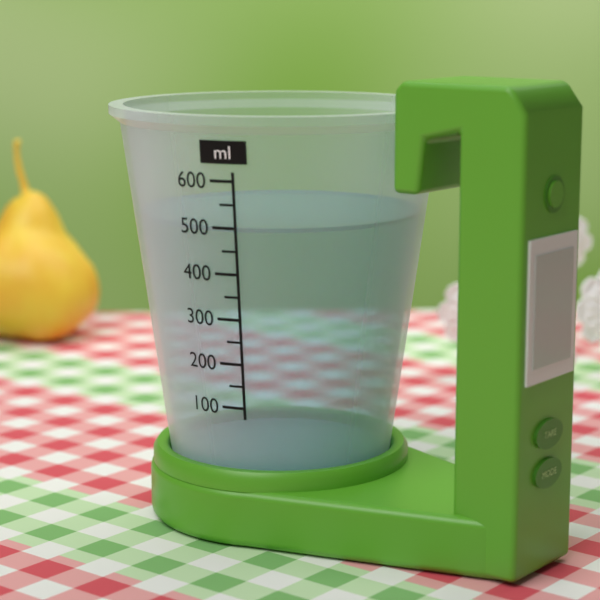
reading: 500 ml
